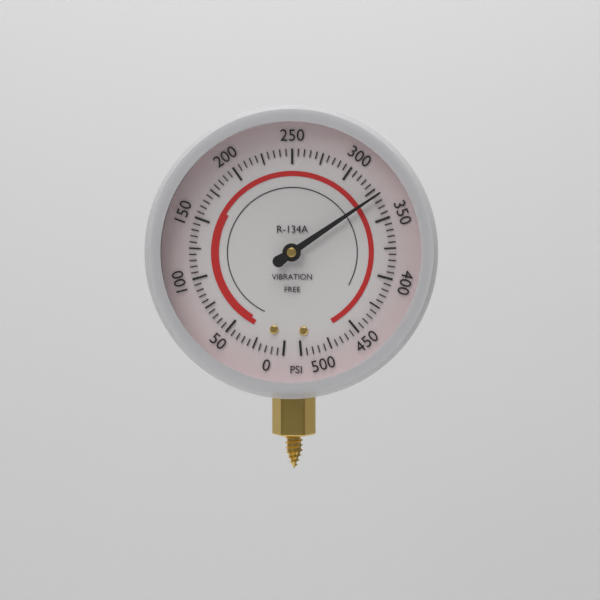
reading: 330 psi
